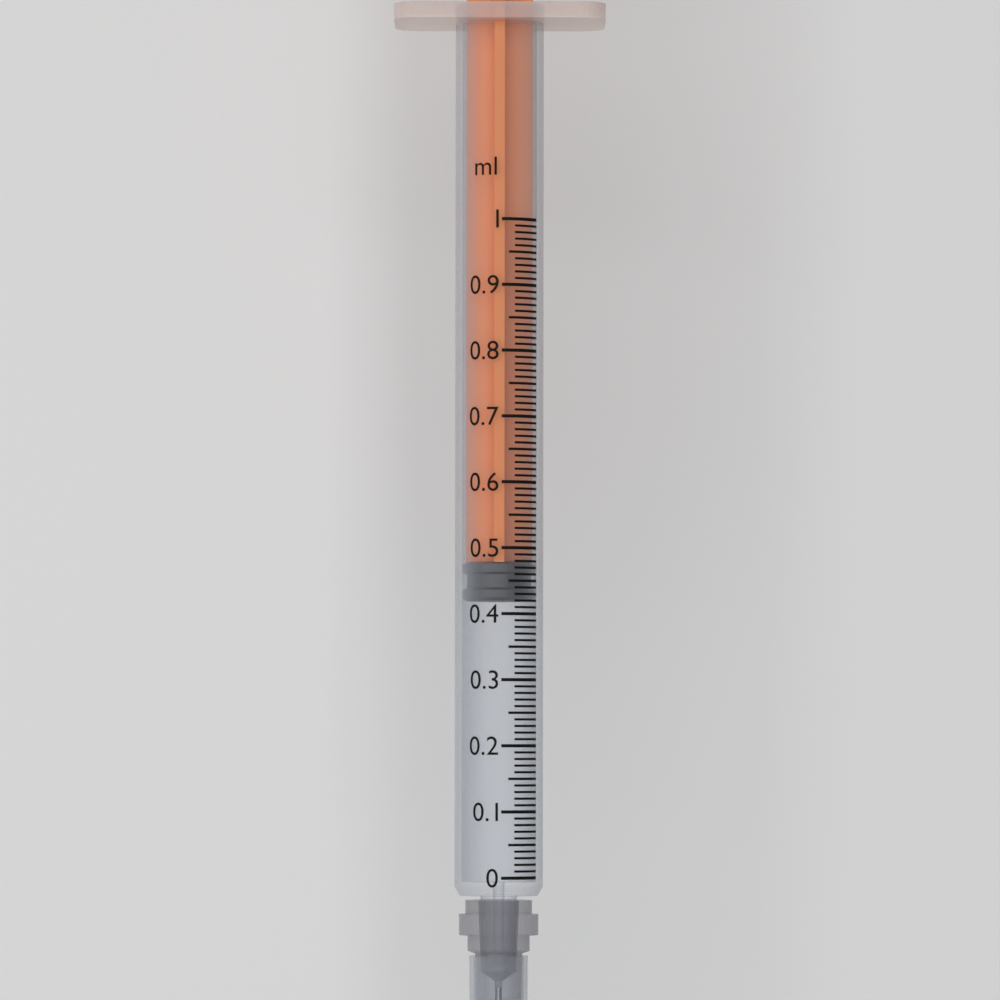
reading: 0.42 ml
